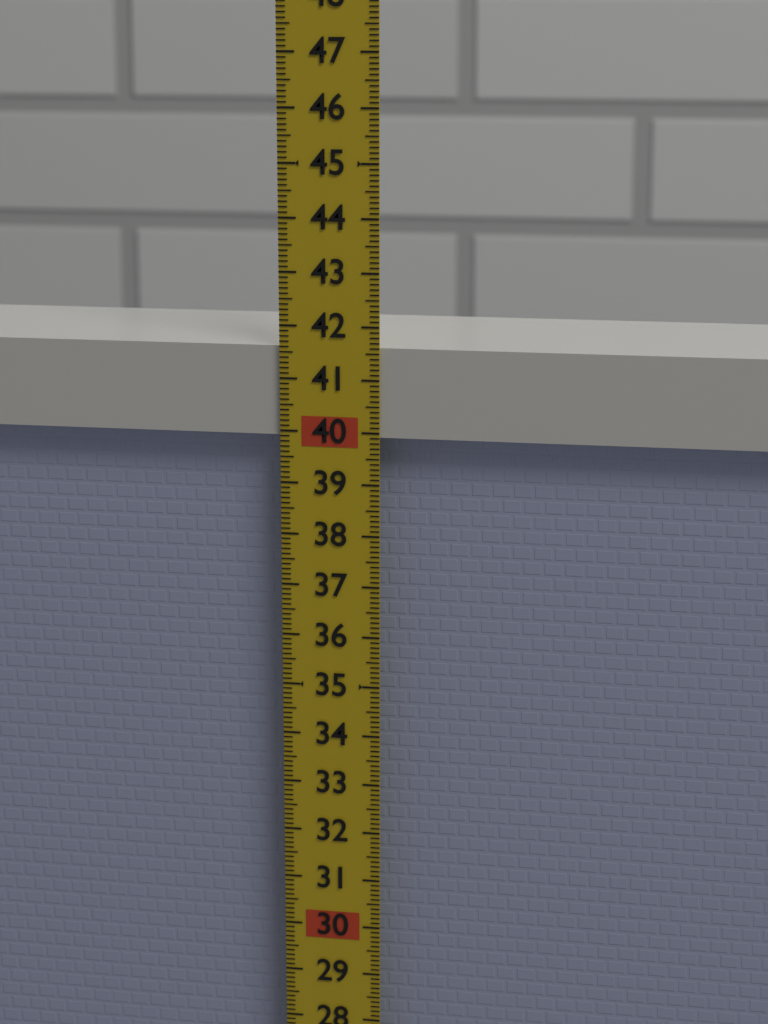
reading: 41.6 (no unit)
